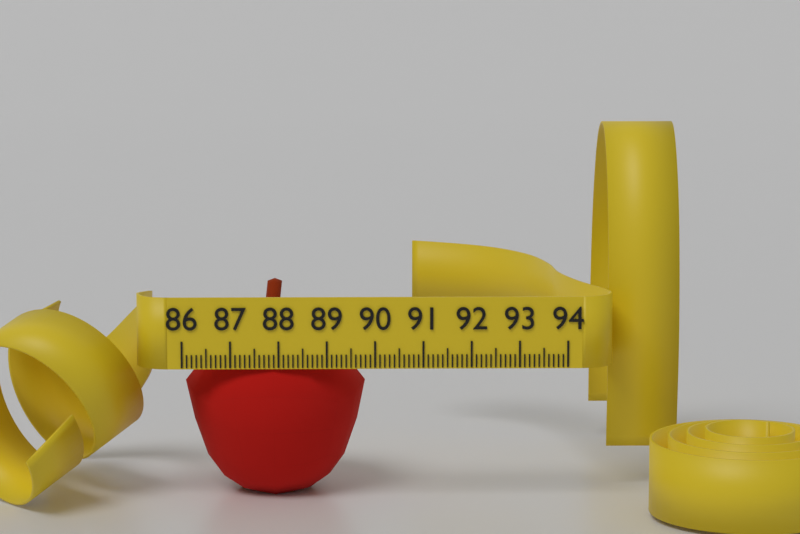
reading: 89.8 (no unit)
